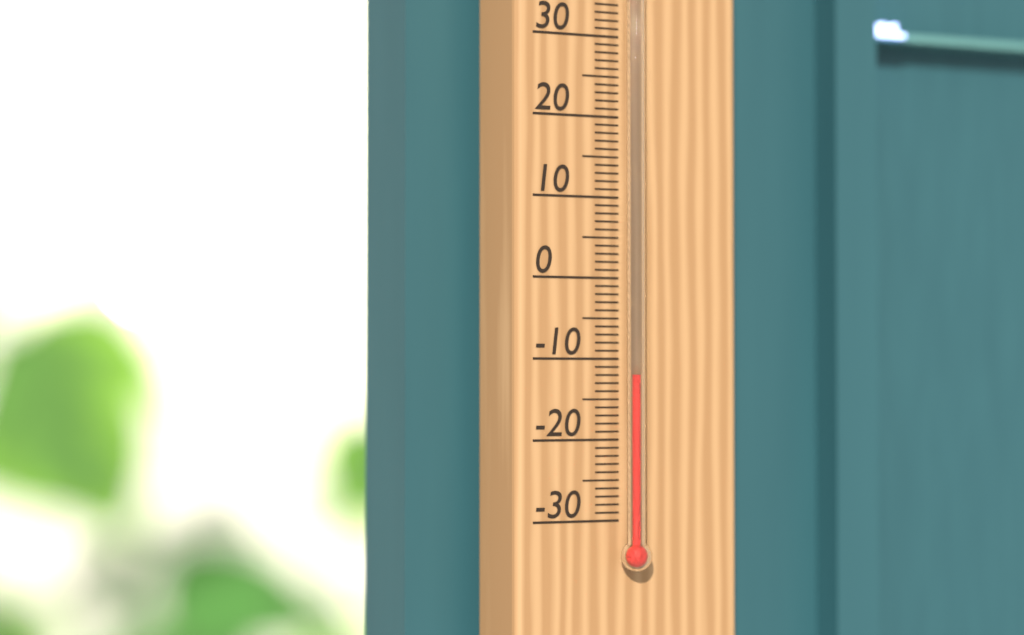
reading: -12 °C
